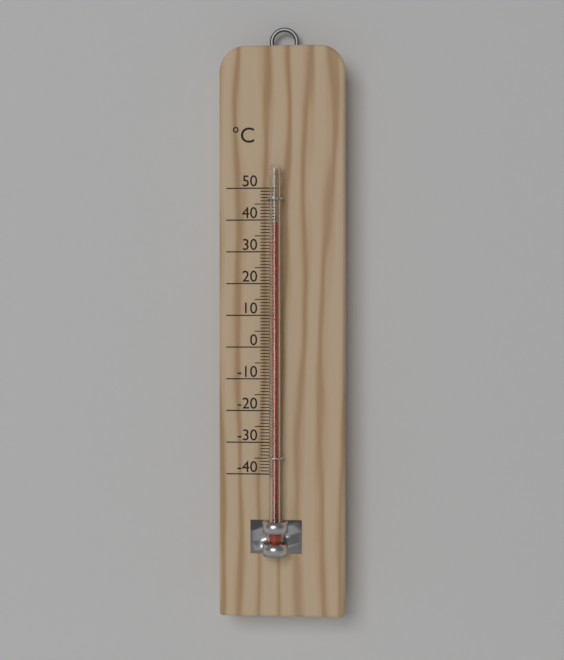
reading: 39 °C
